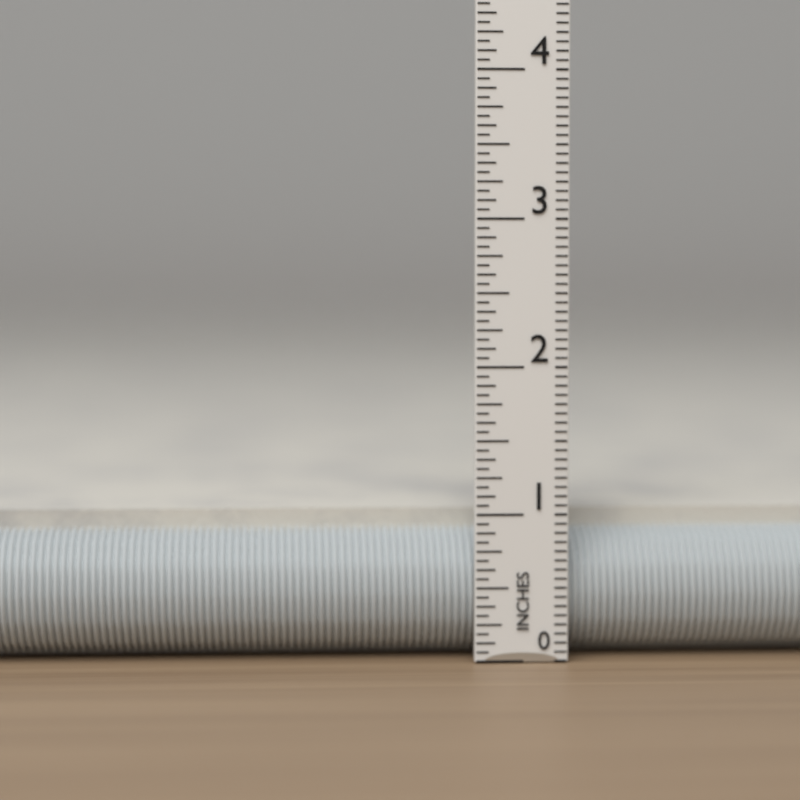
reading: 1.0000 in
